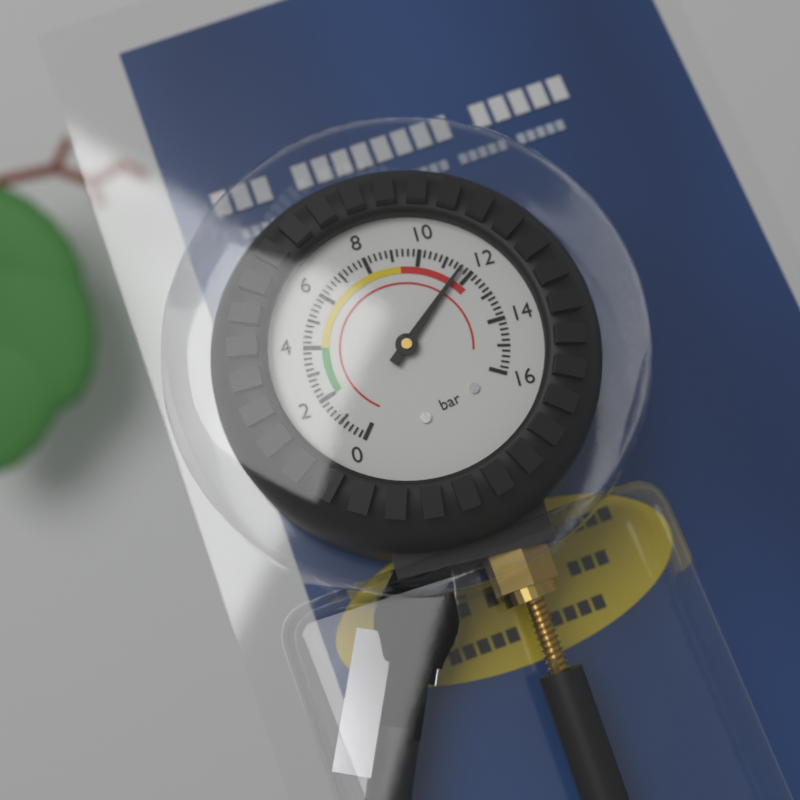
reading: 11.6 bar
